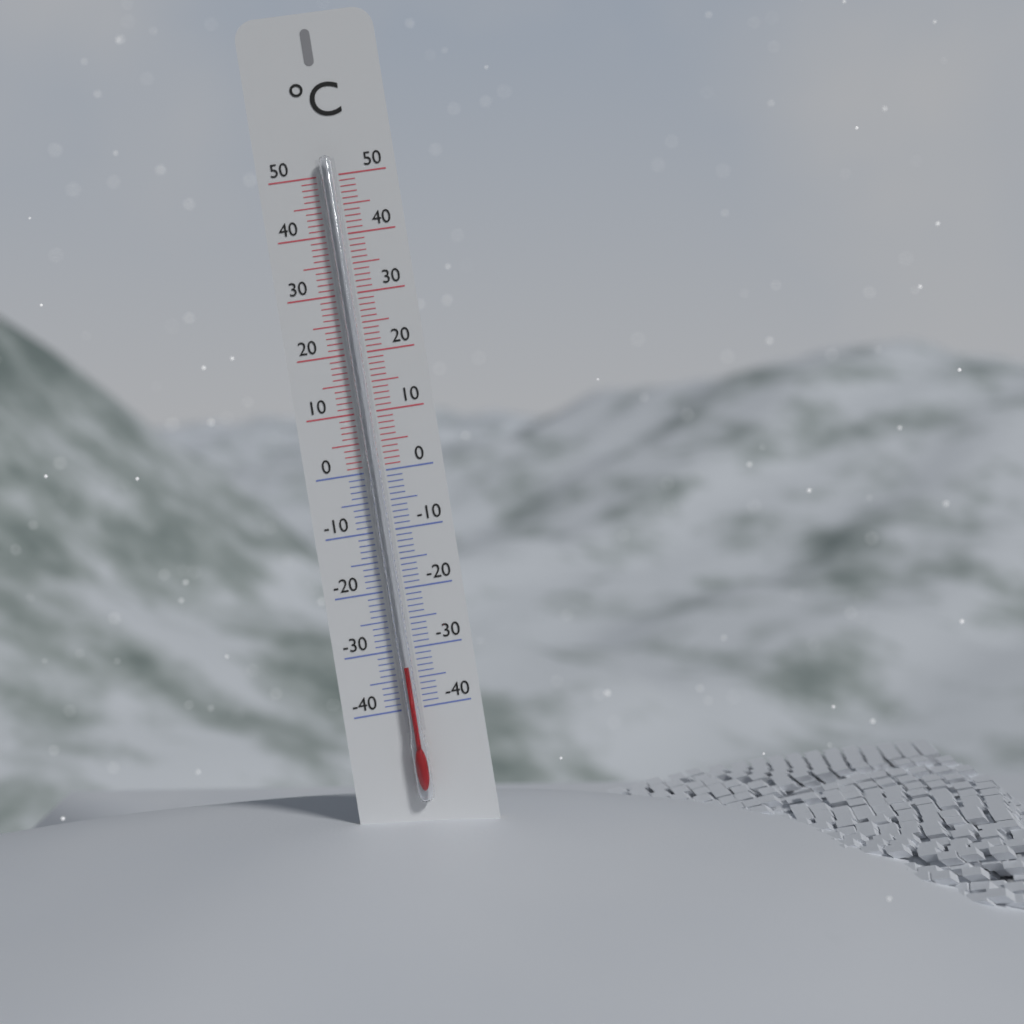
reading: -33 °C
